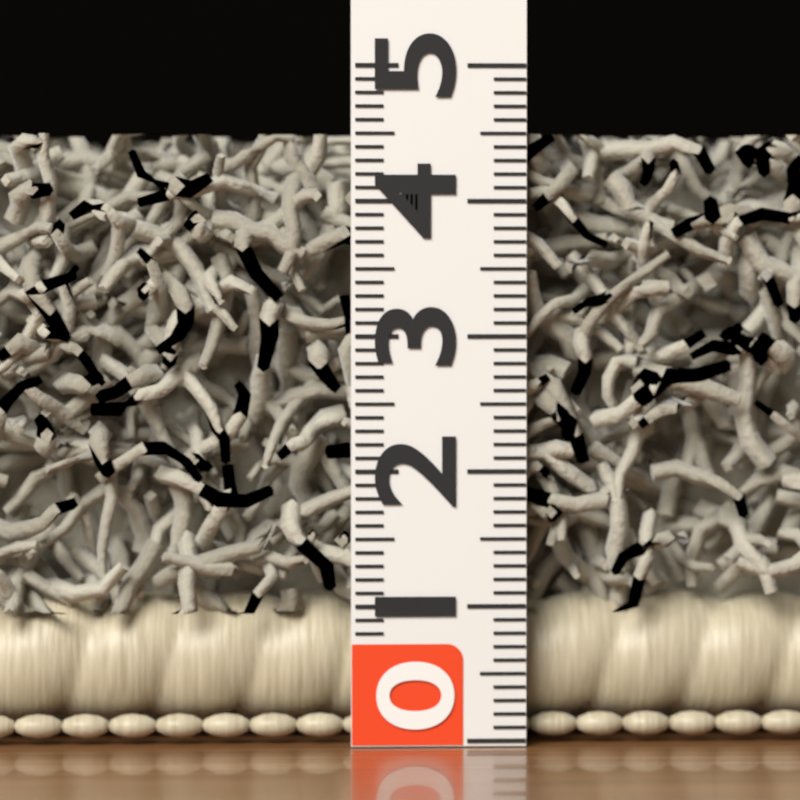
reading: 4.5 (no unit)
